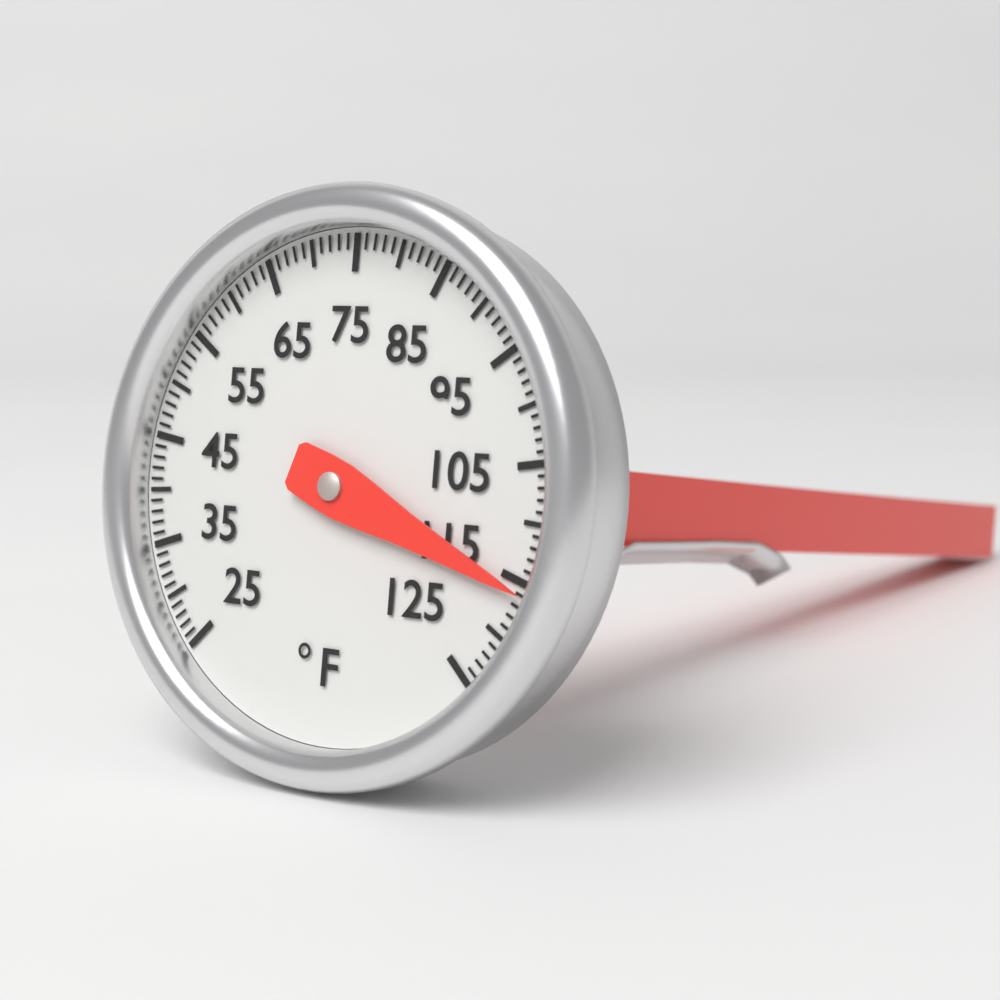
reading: 116 °F
